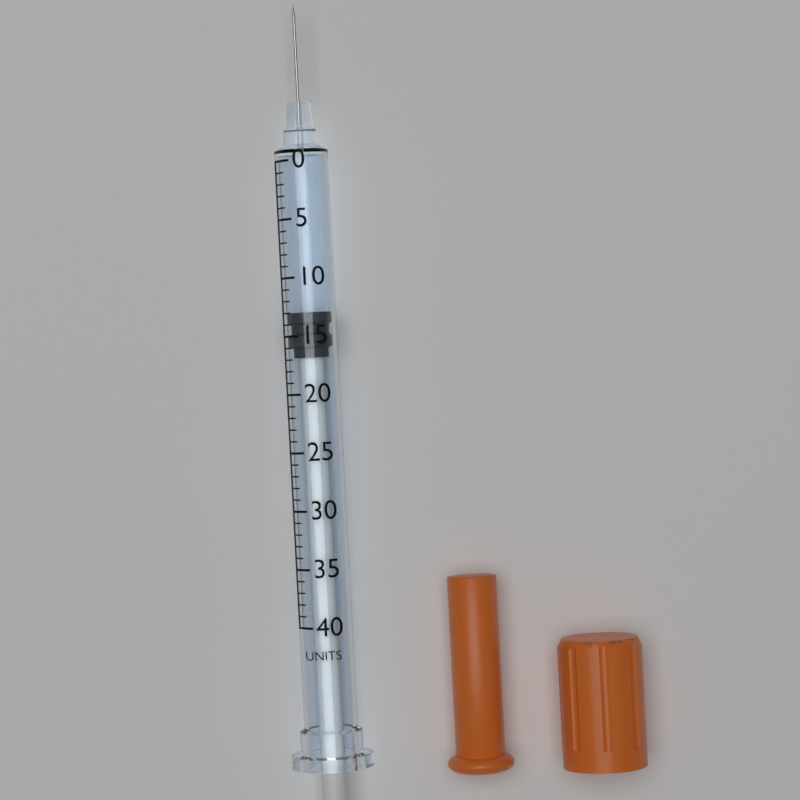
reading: 13 units
